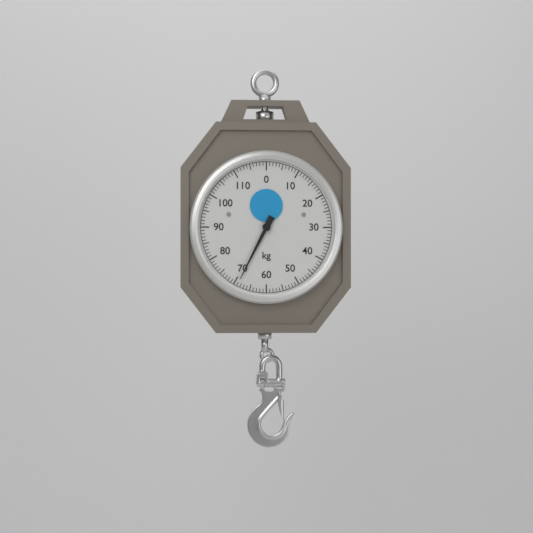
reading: 69 kg
